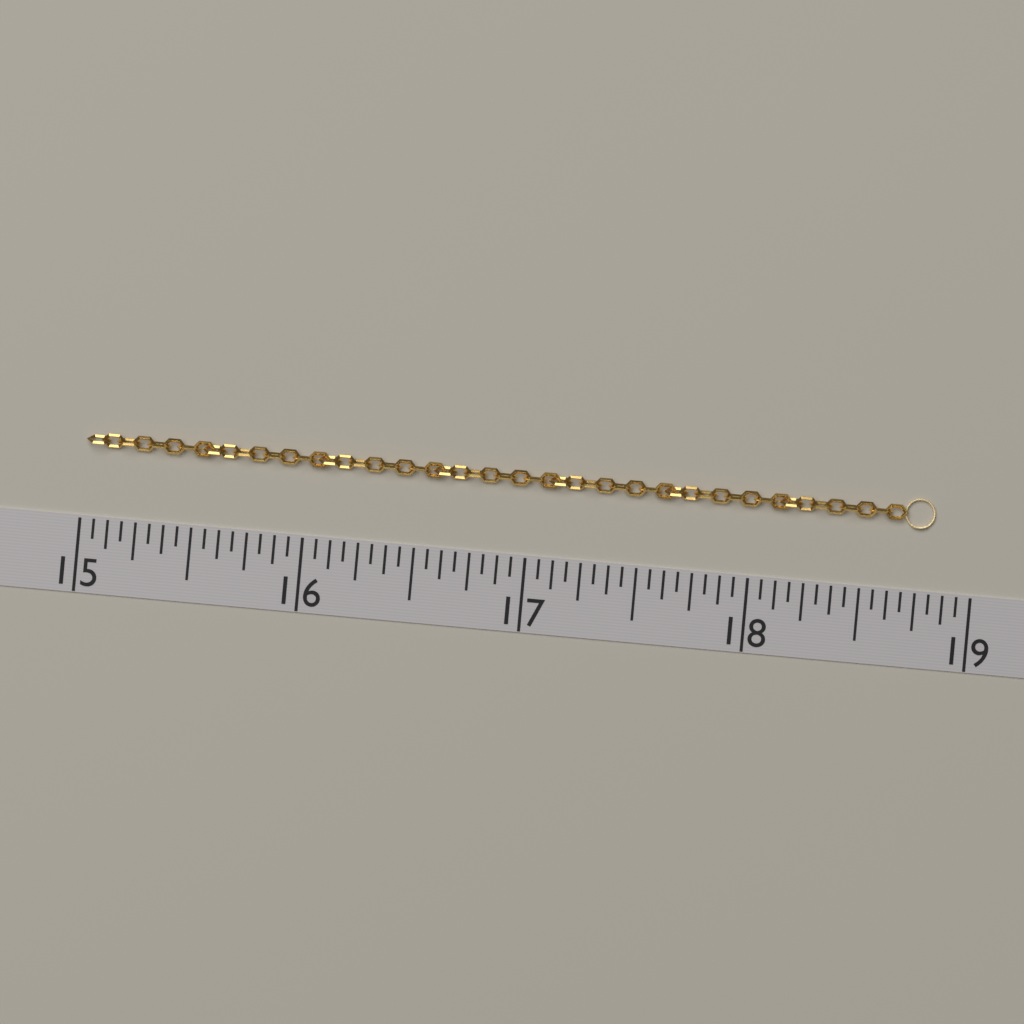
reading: 18.8125 (no unit)
